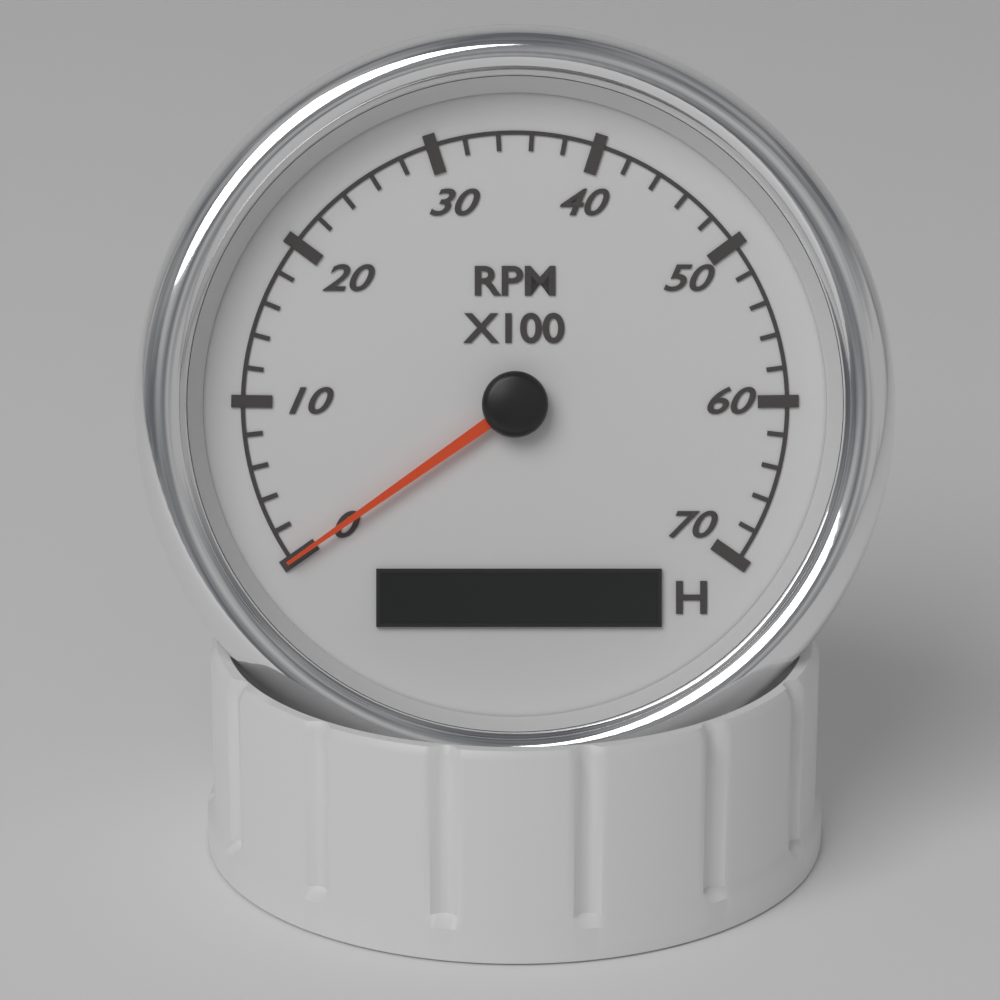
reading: 0 RPM
